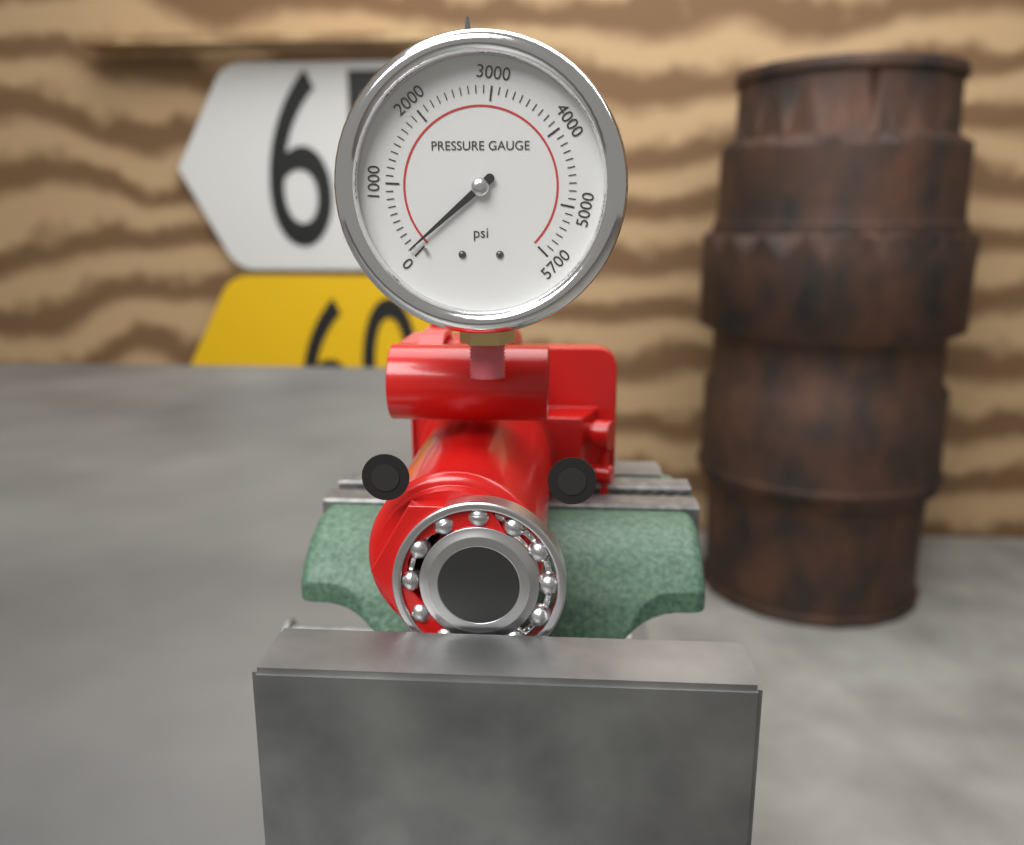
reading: 100 psi
